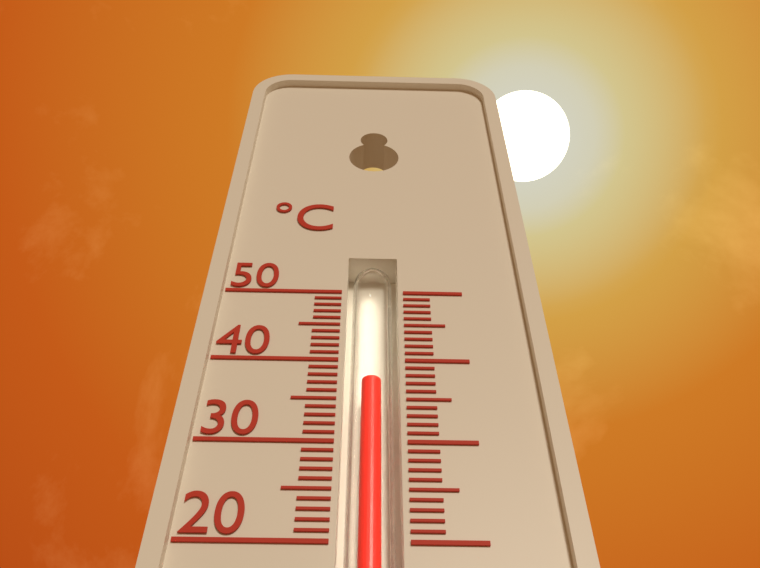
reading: 38 °C
